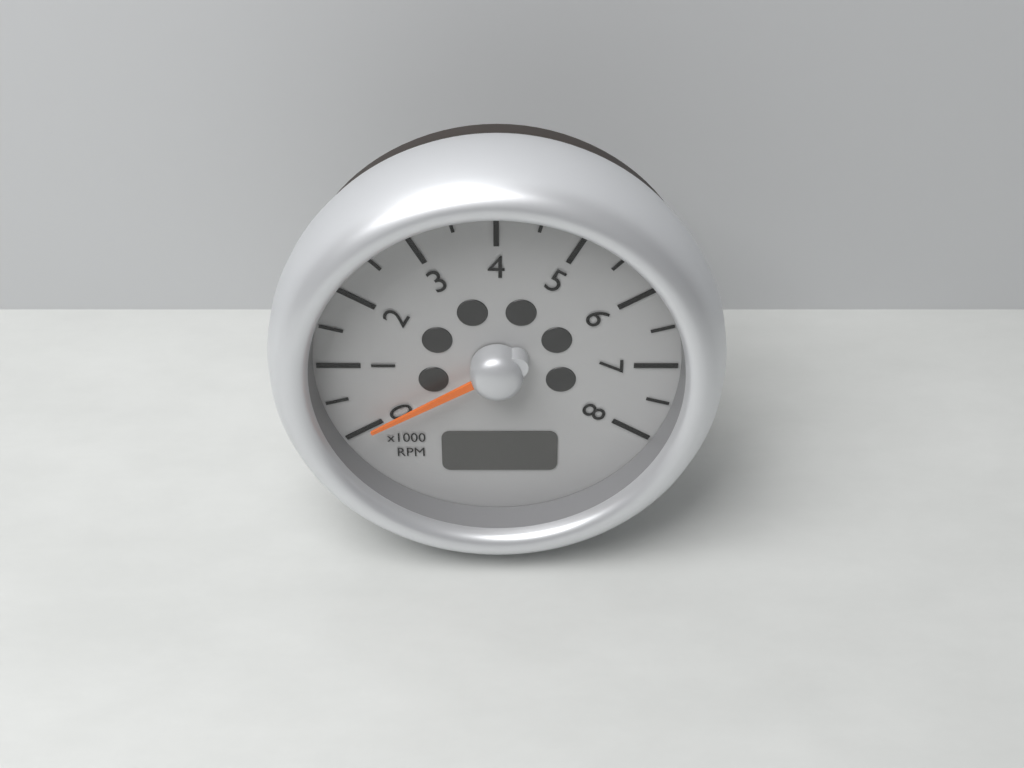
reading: 0 RPM
